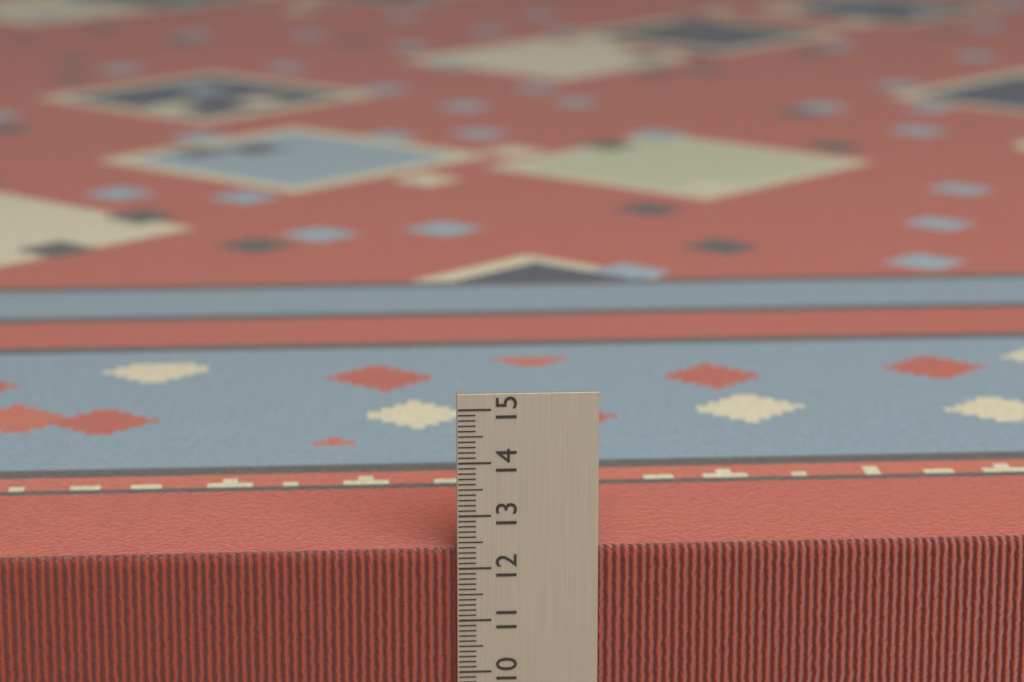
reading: 12.3 cm
